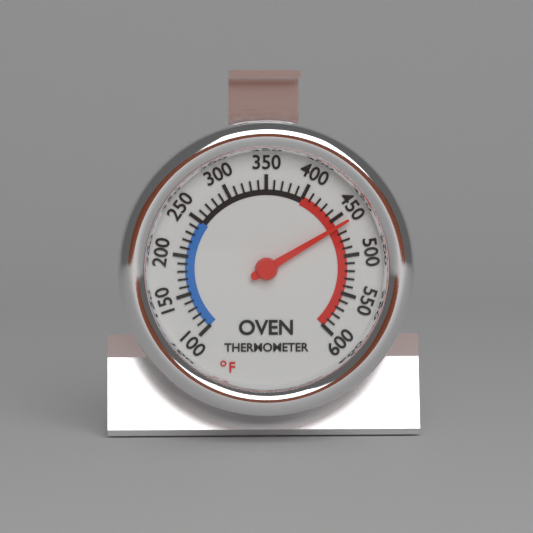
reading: 460 °F
